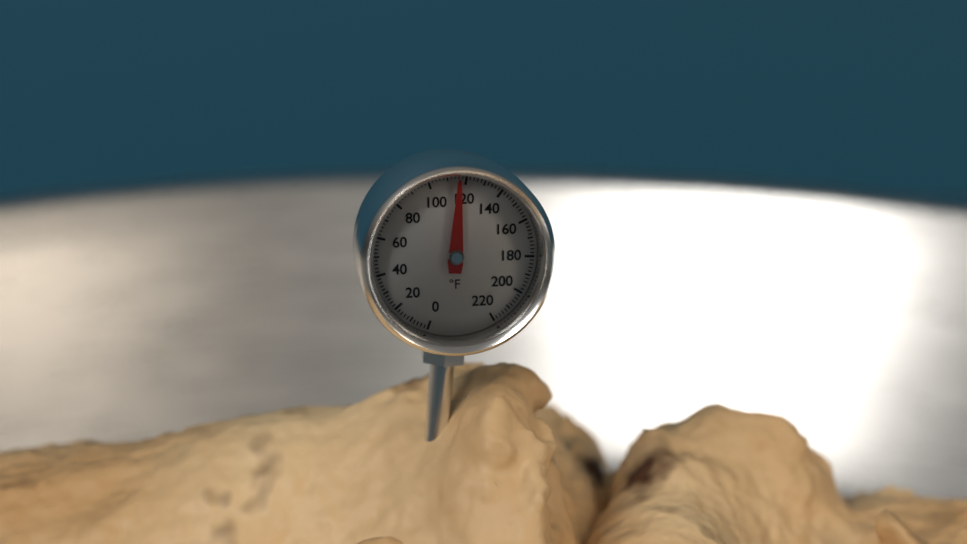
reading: 116 °F
